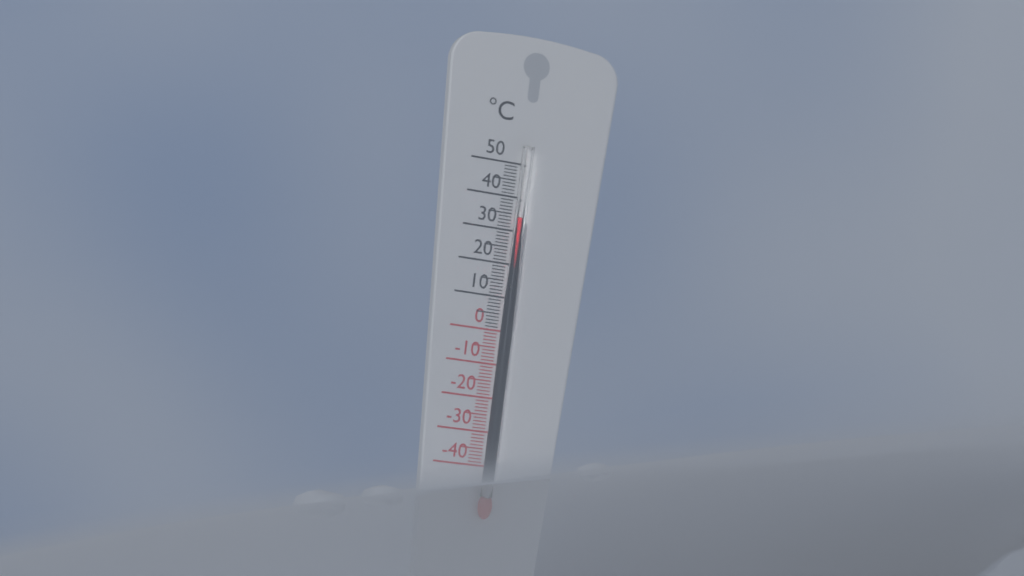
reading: 34 °C
